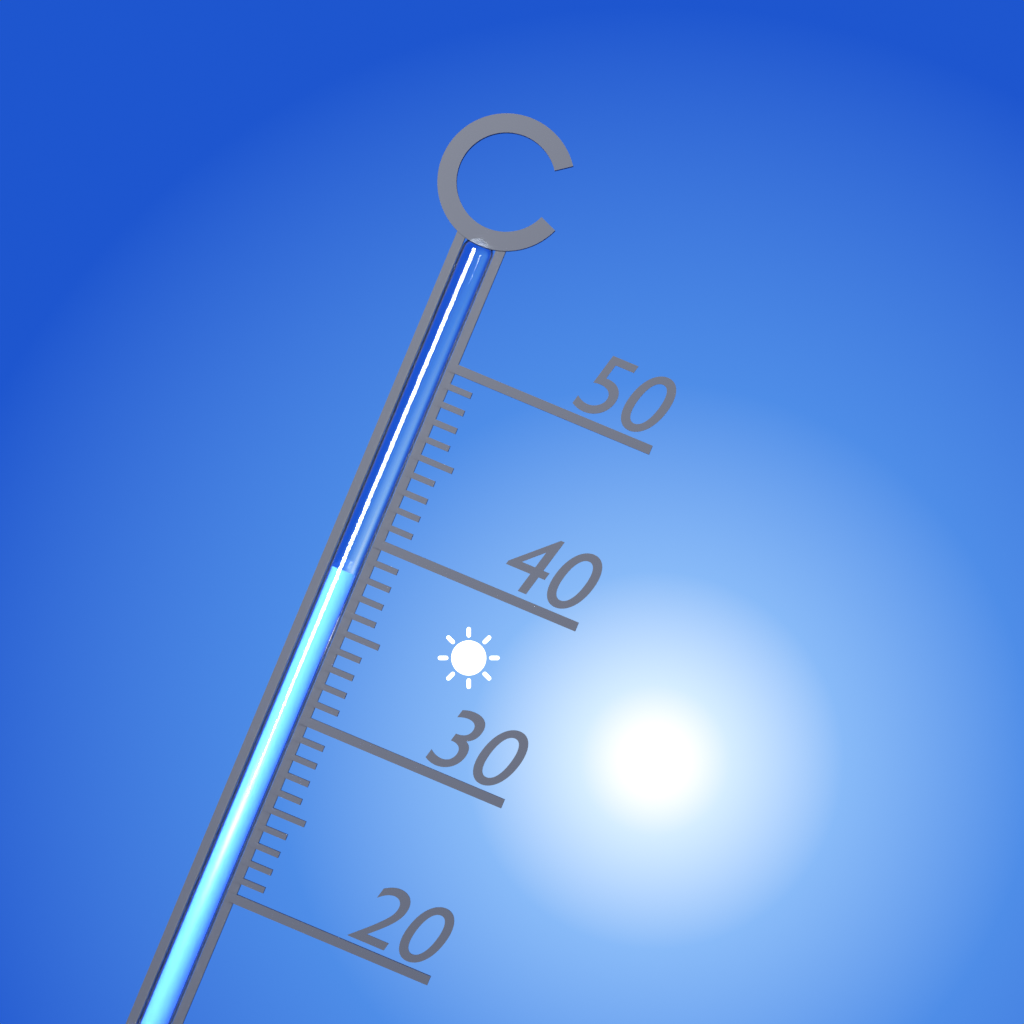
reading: 38 °C
